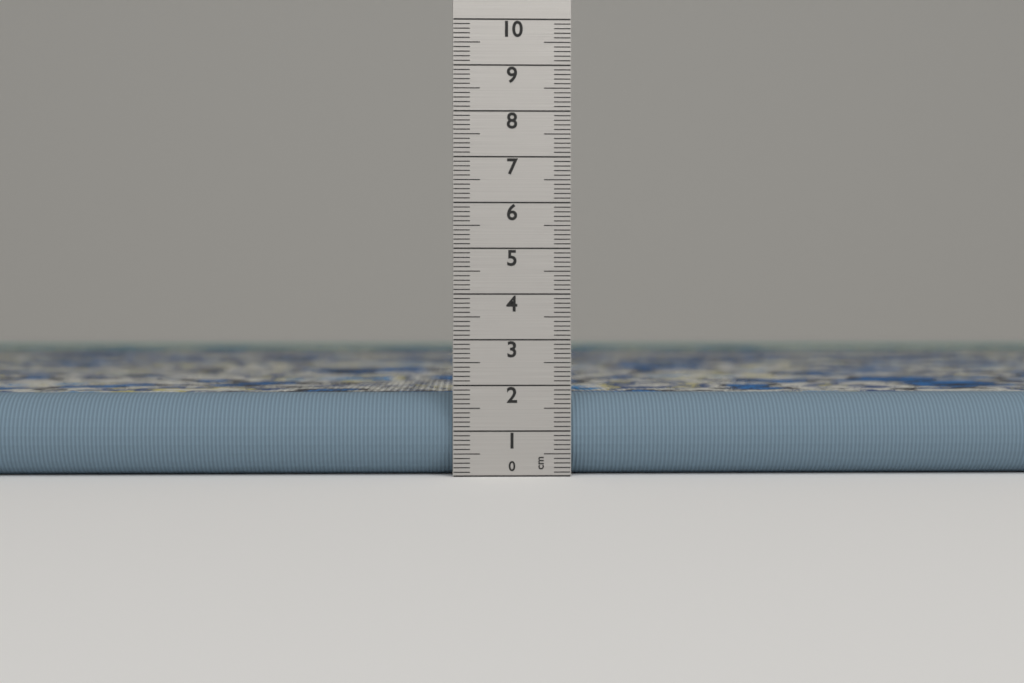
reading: 1.8 cm
